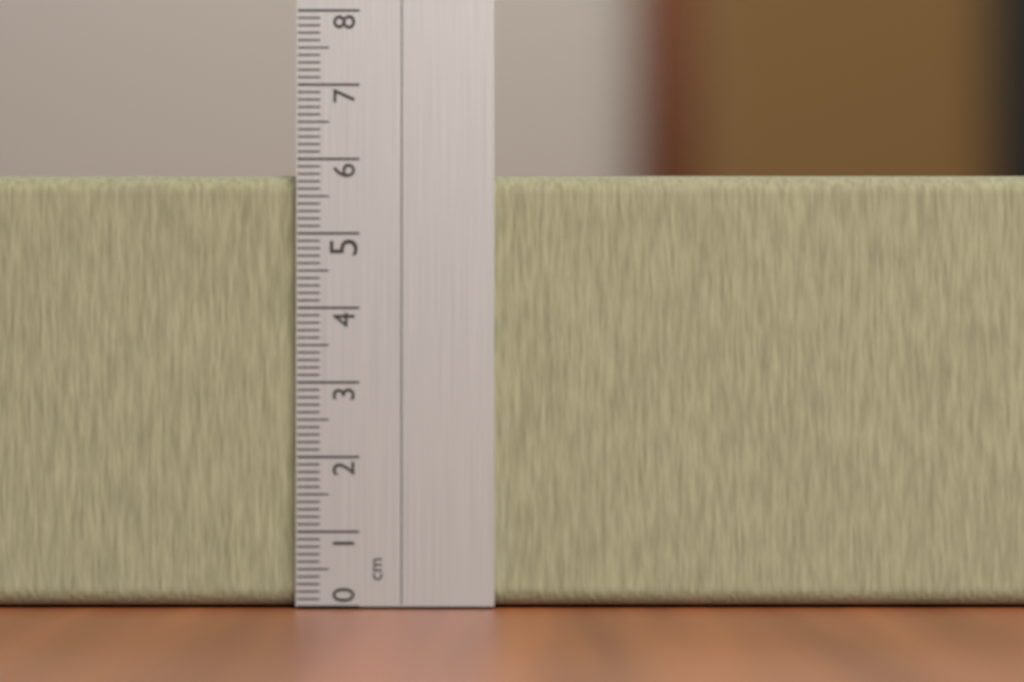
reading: 5.8 cm
